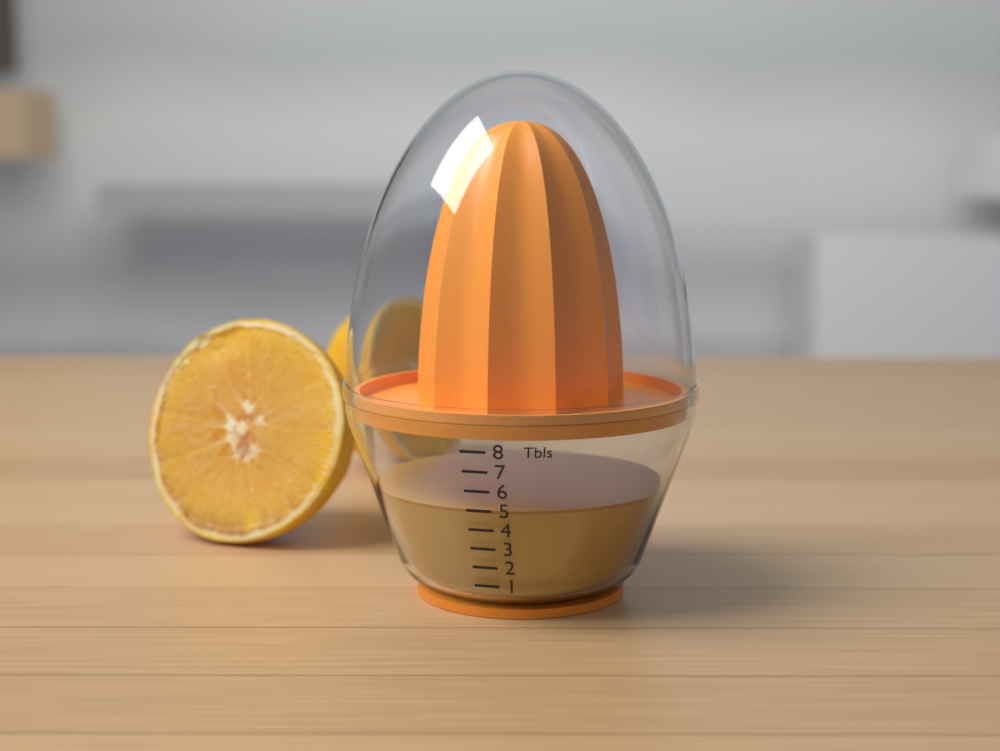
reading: 5 Tbls
